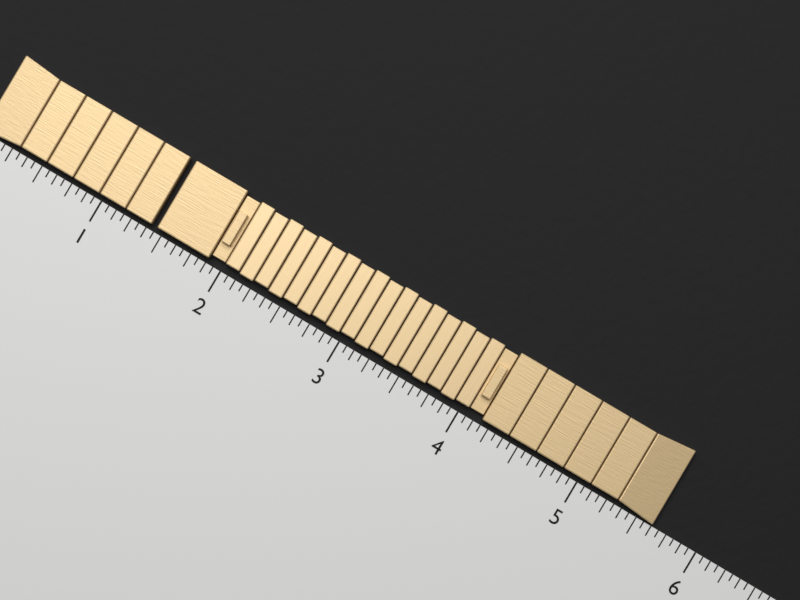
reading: 5.6250 (no unit)
